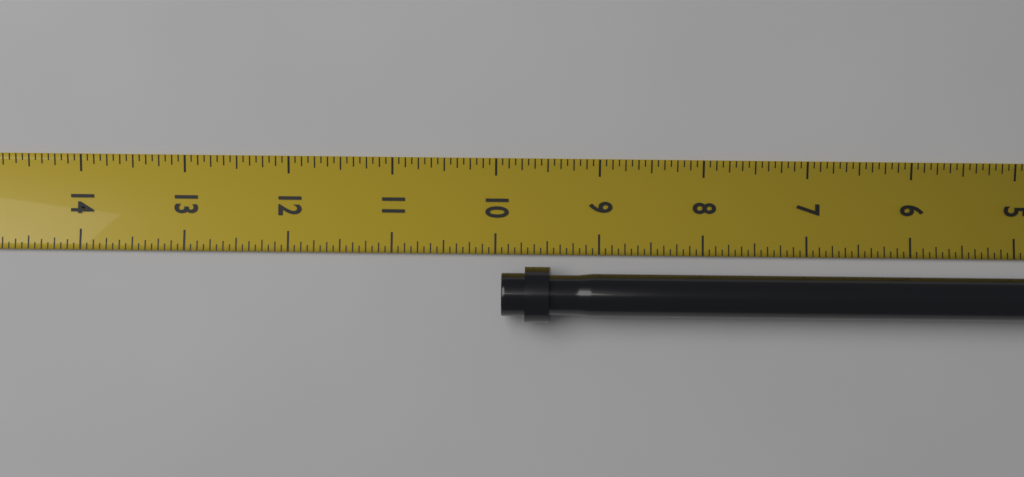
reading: 9.9375 in
